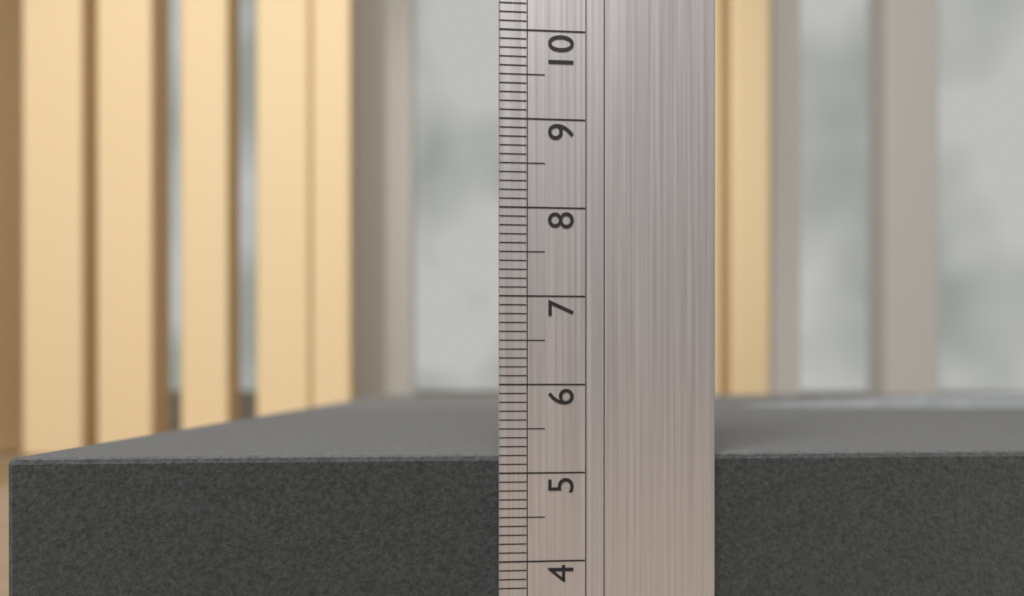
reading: 5.2 (no unit)
